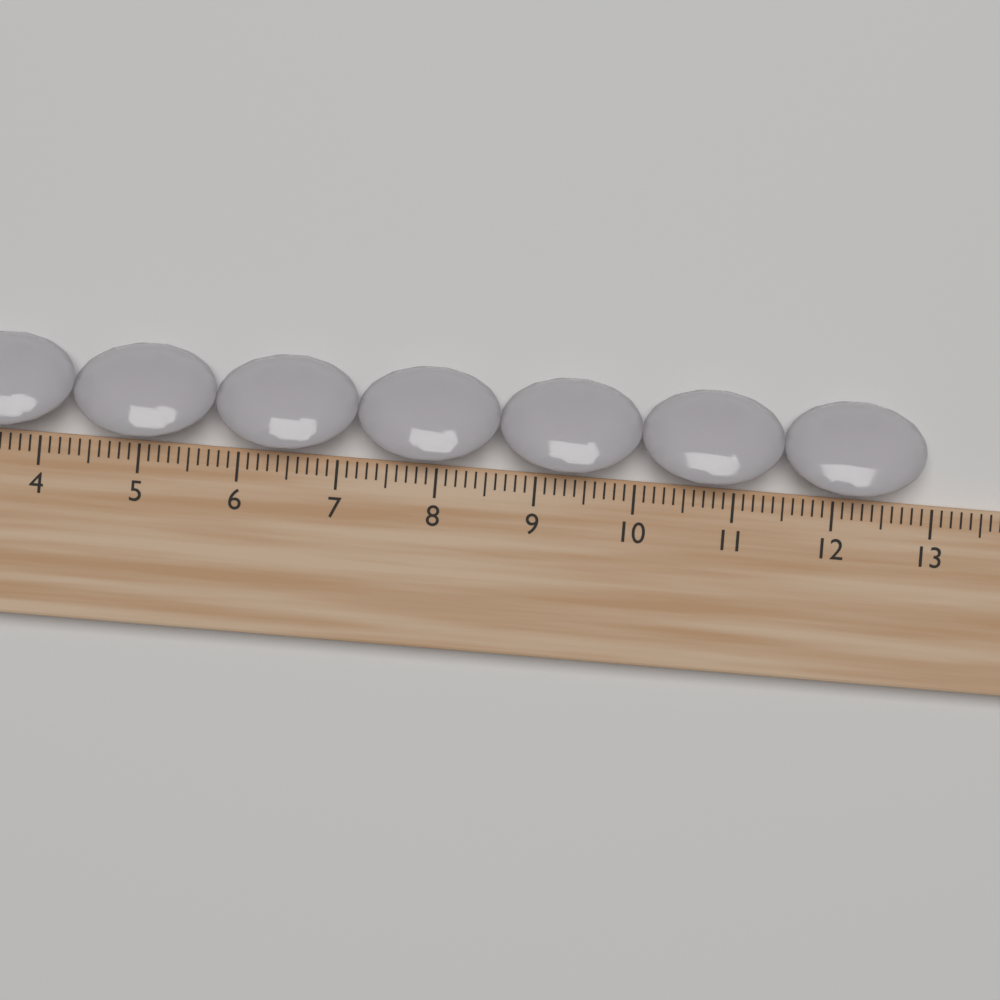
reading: 12.9 cm
